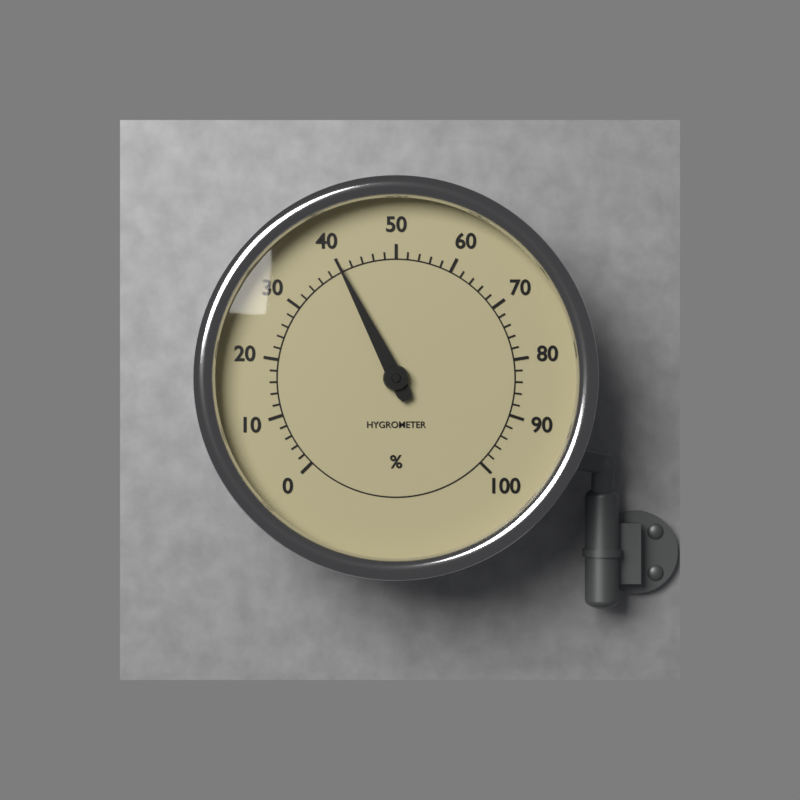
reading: 40 %
